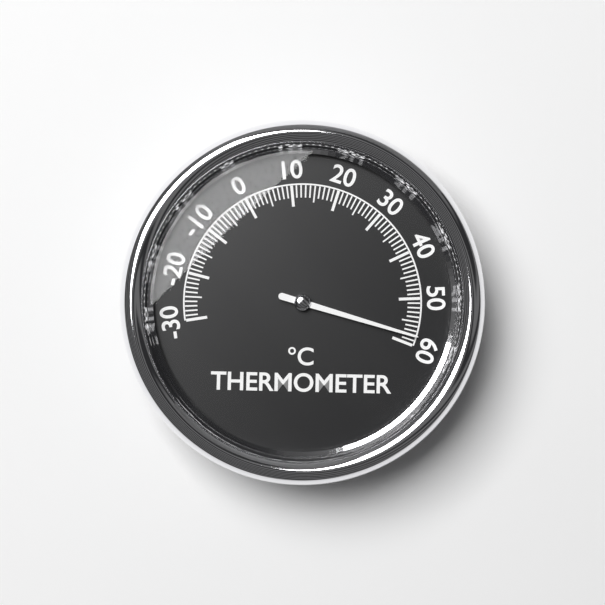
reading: 58 °C
